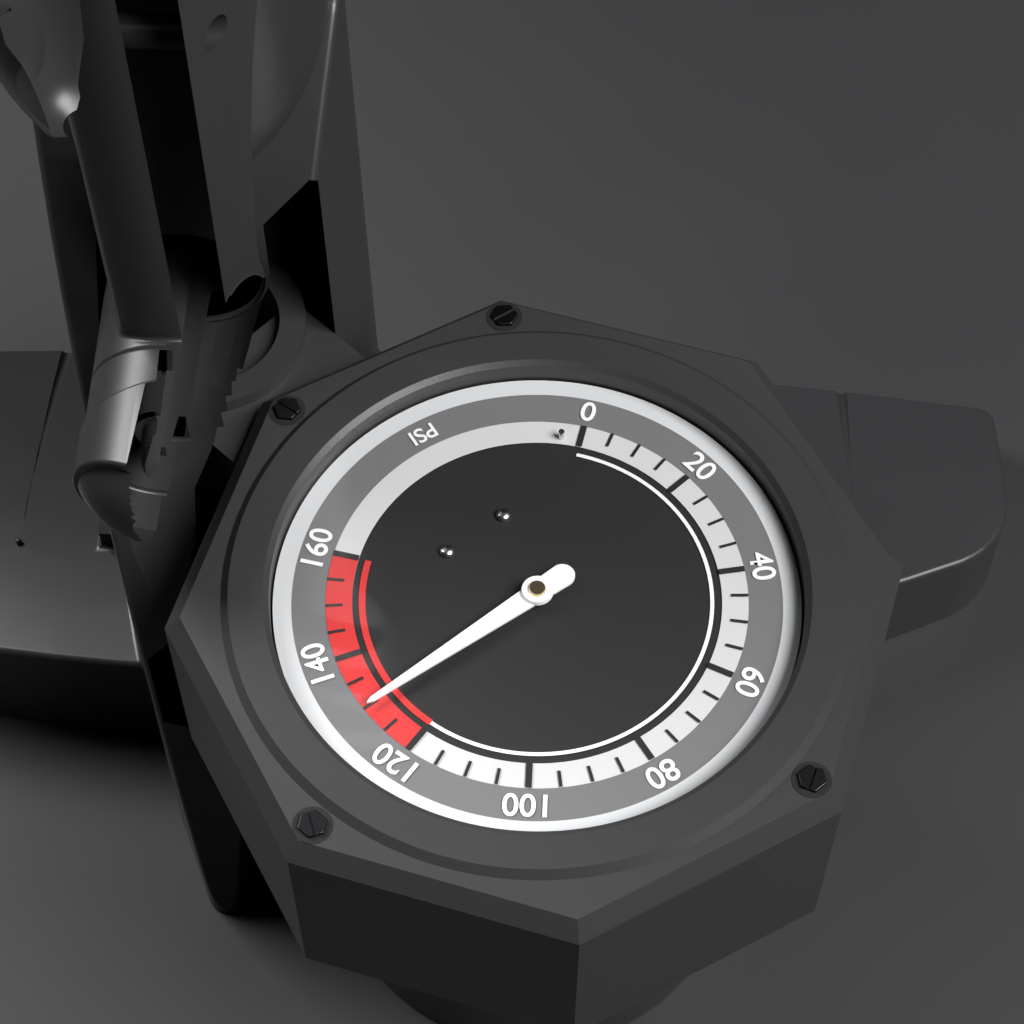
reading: 130 psi
